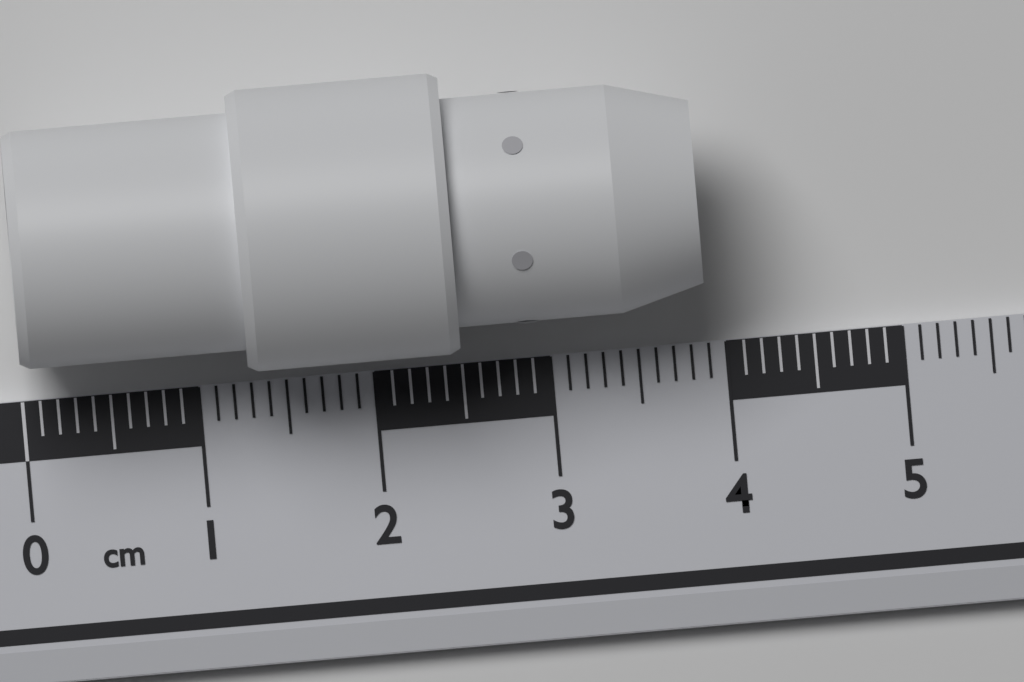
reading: 3.9 cm
